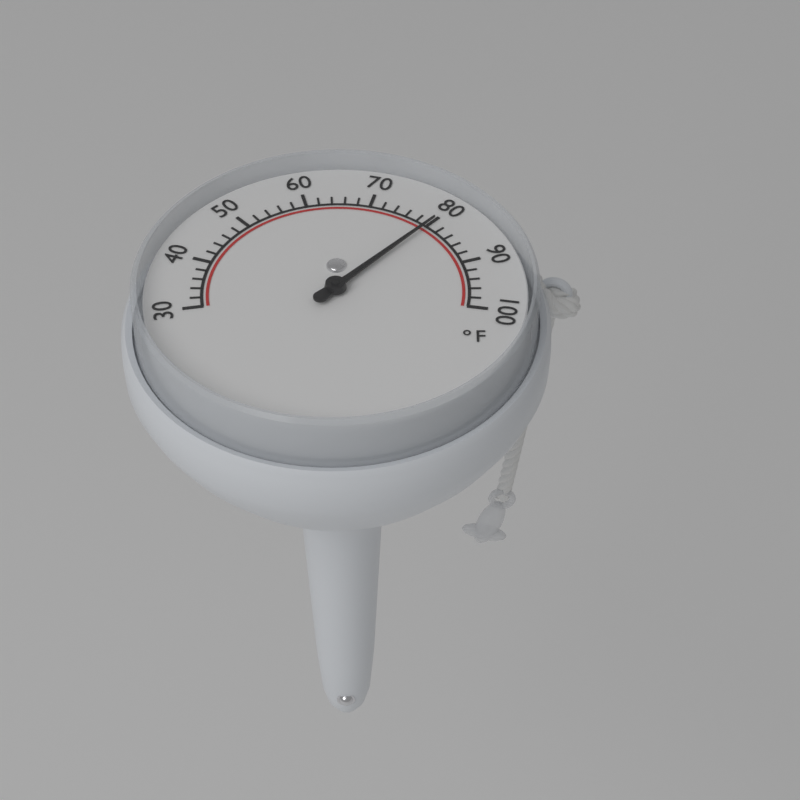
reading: 80 °F
